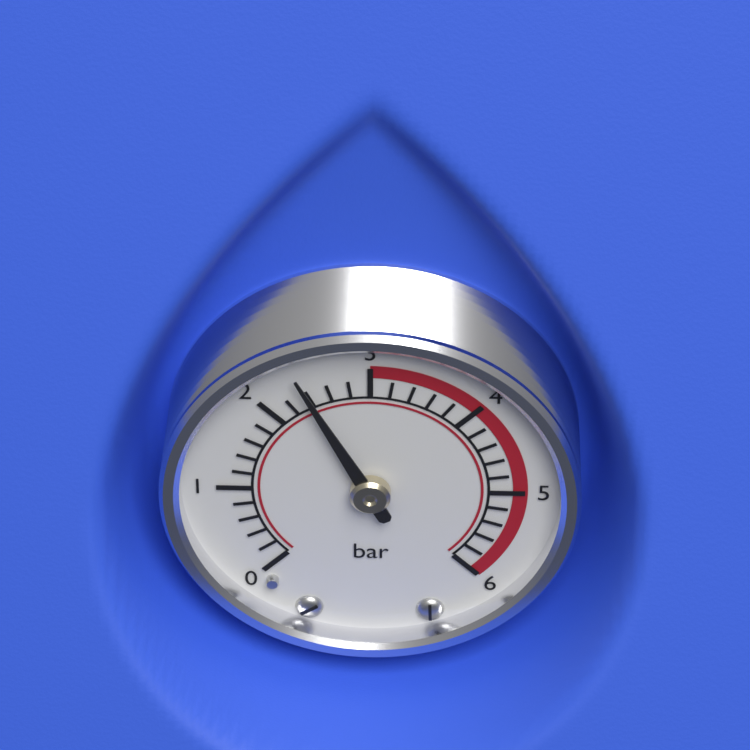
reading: 2.4 bar
